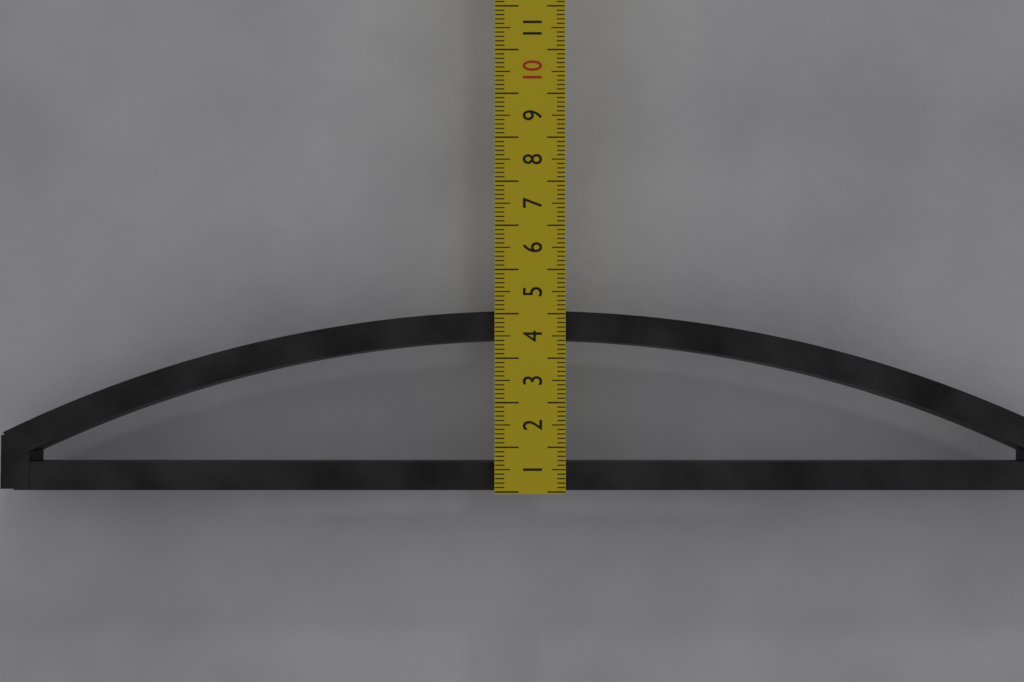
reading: 4.1 cm
